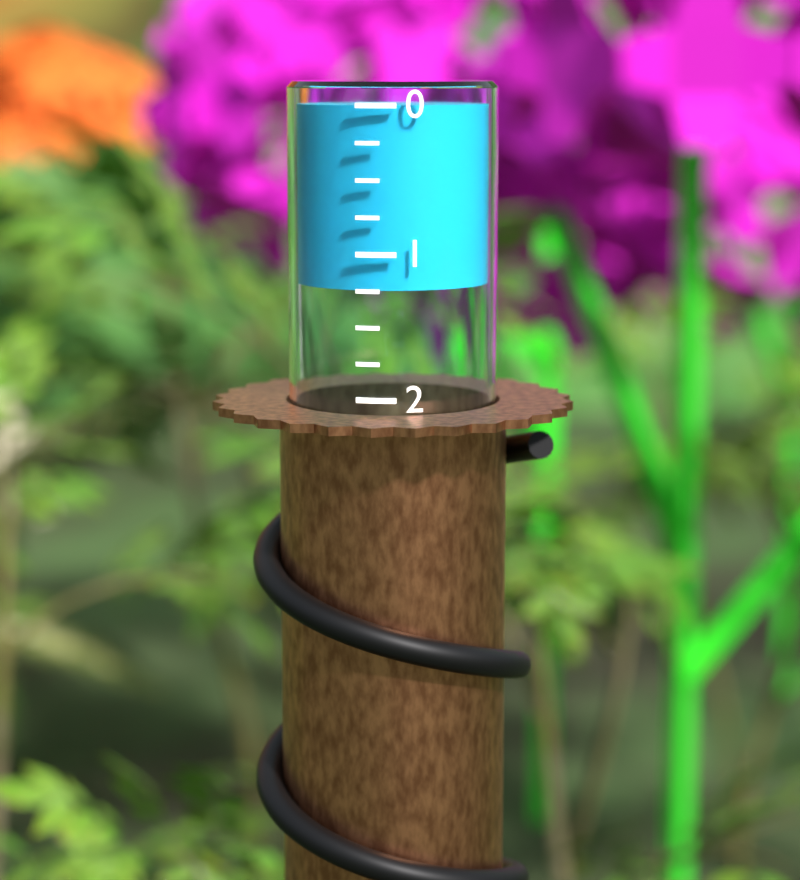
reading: 1.25 (no unit)
